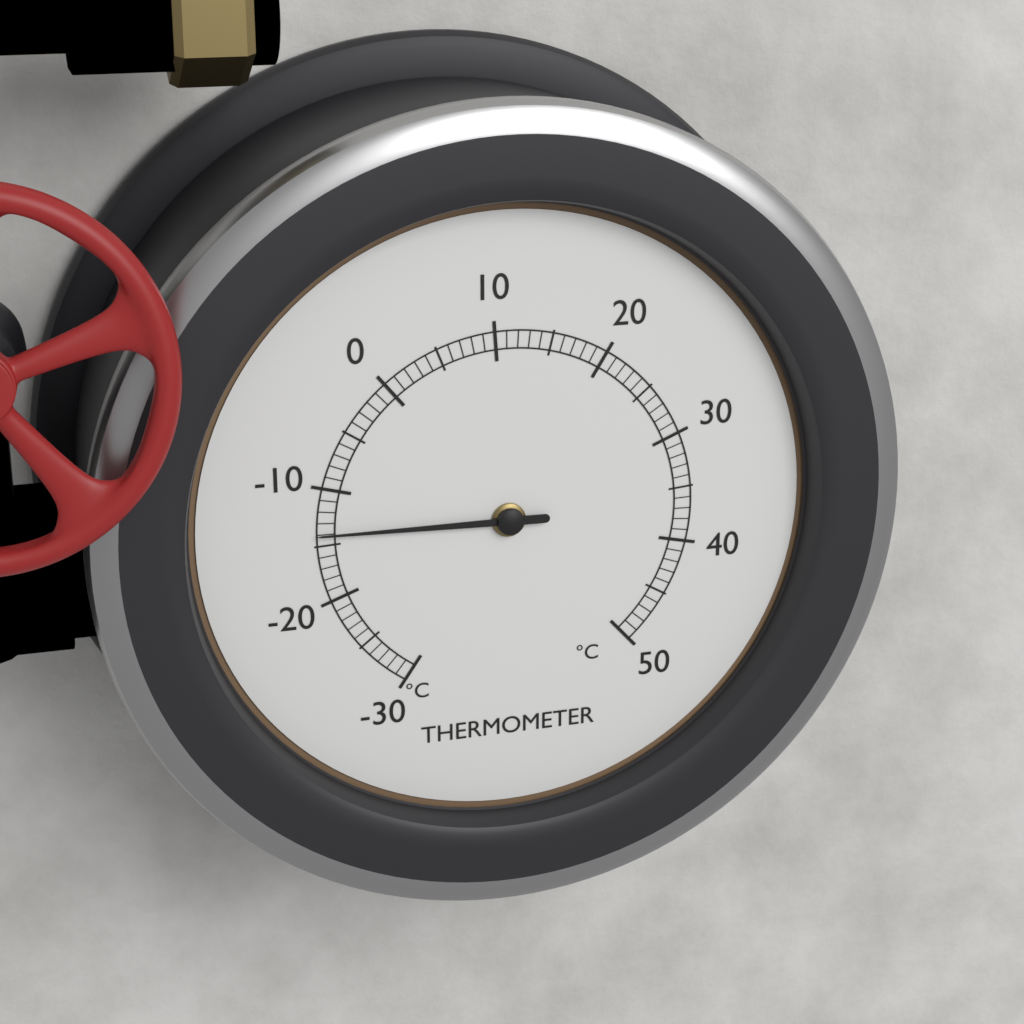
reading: -14 °C
